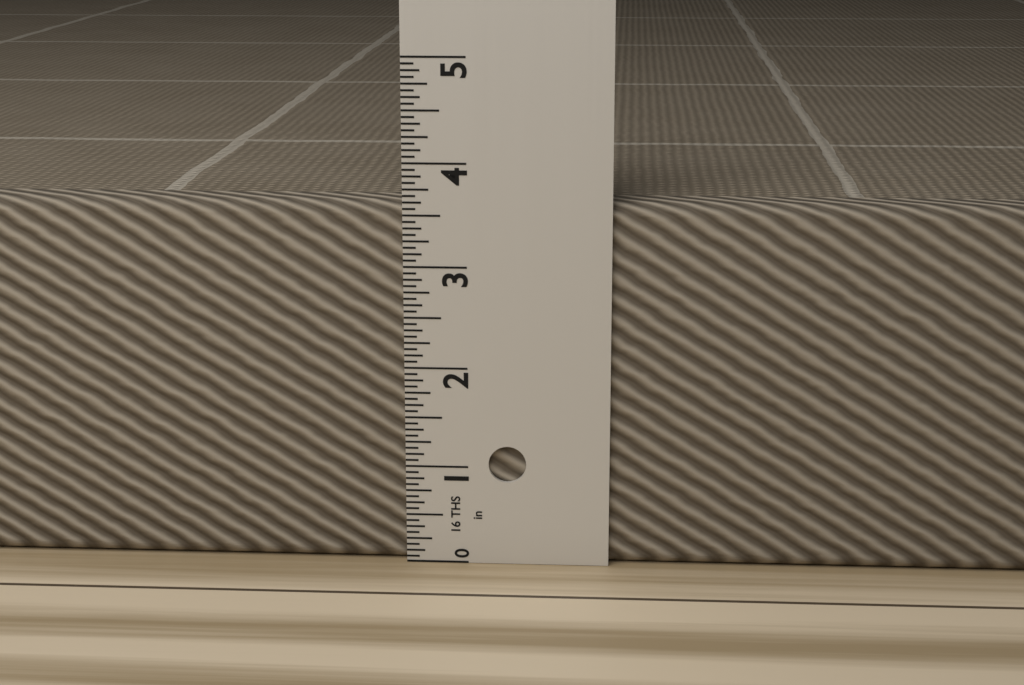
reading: 3.6250 in
